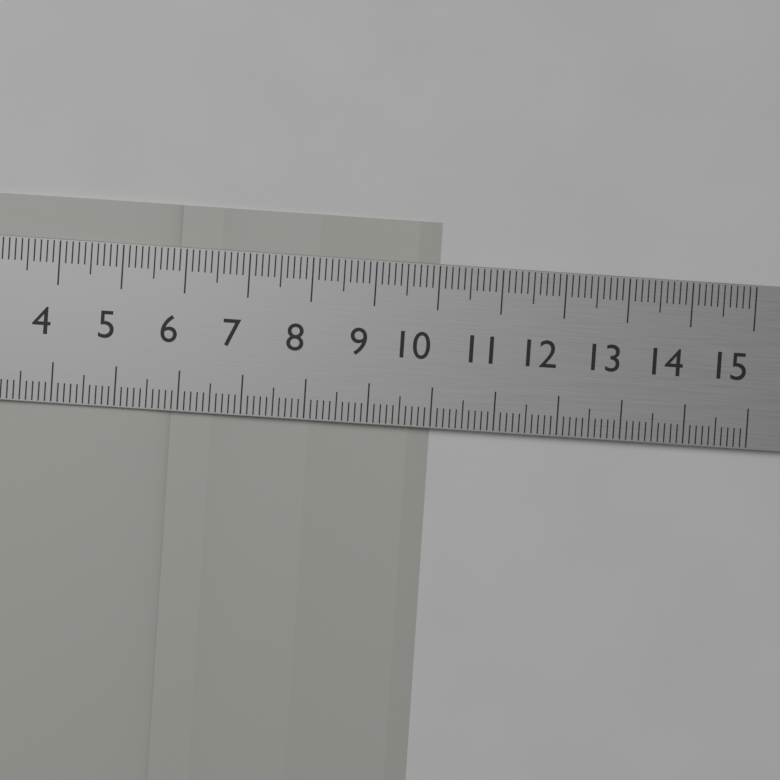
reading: 10.0 cm
